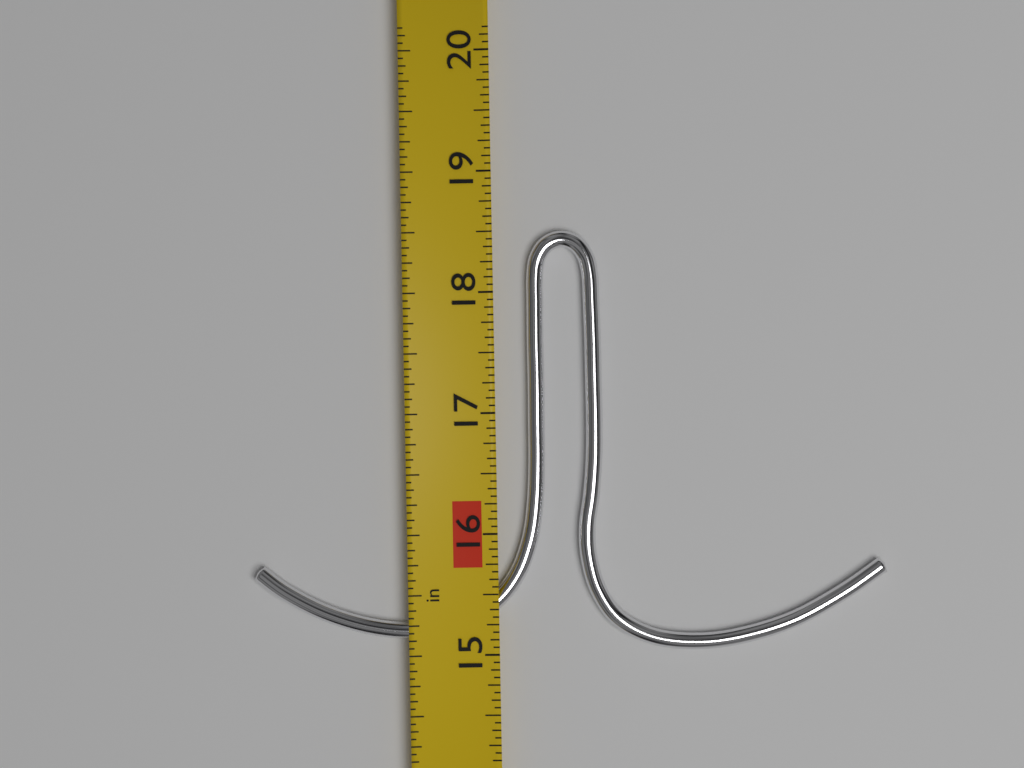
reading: 18.5000 in
